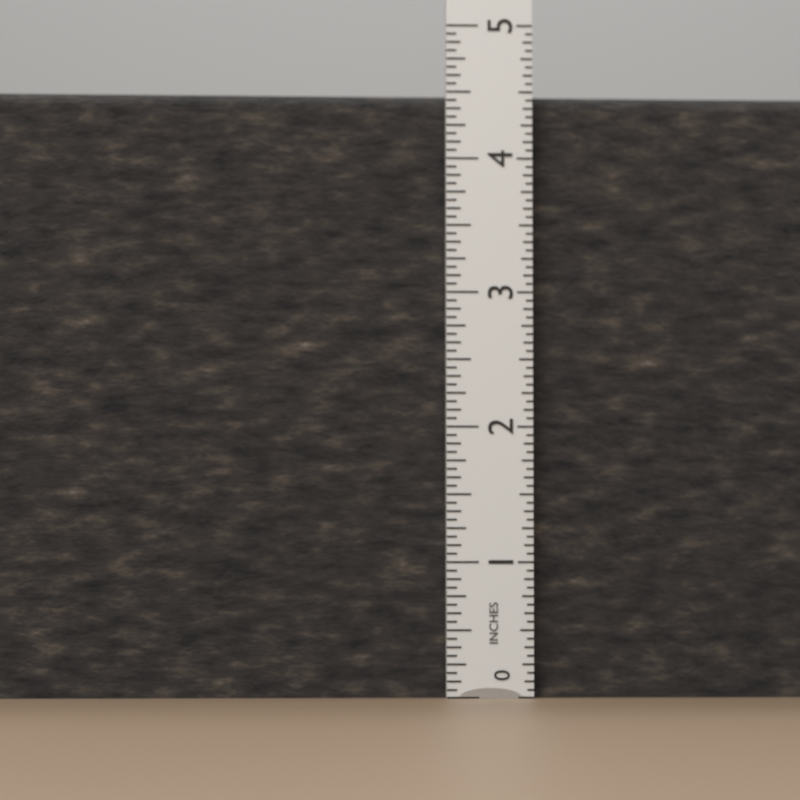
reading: 4.5000 in
